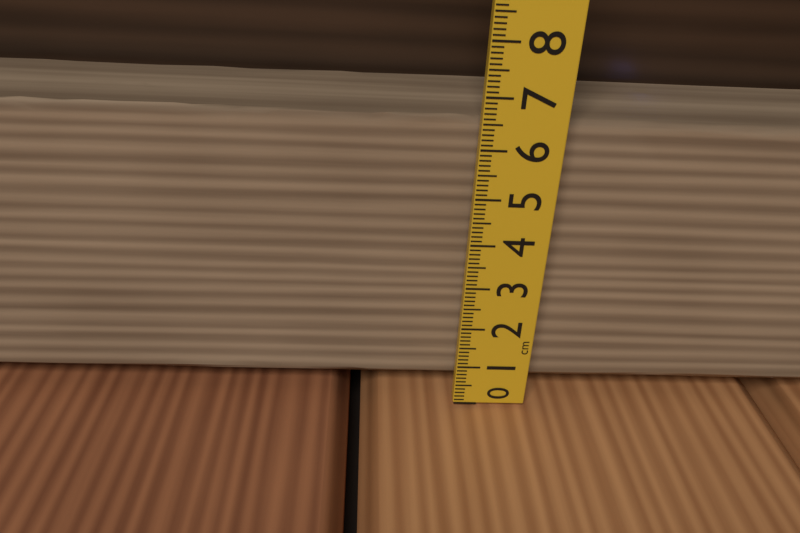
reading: 6.7 cm
